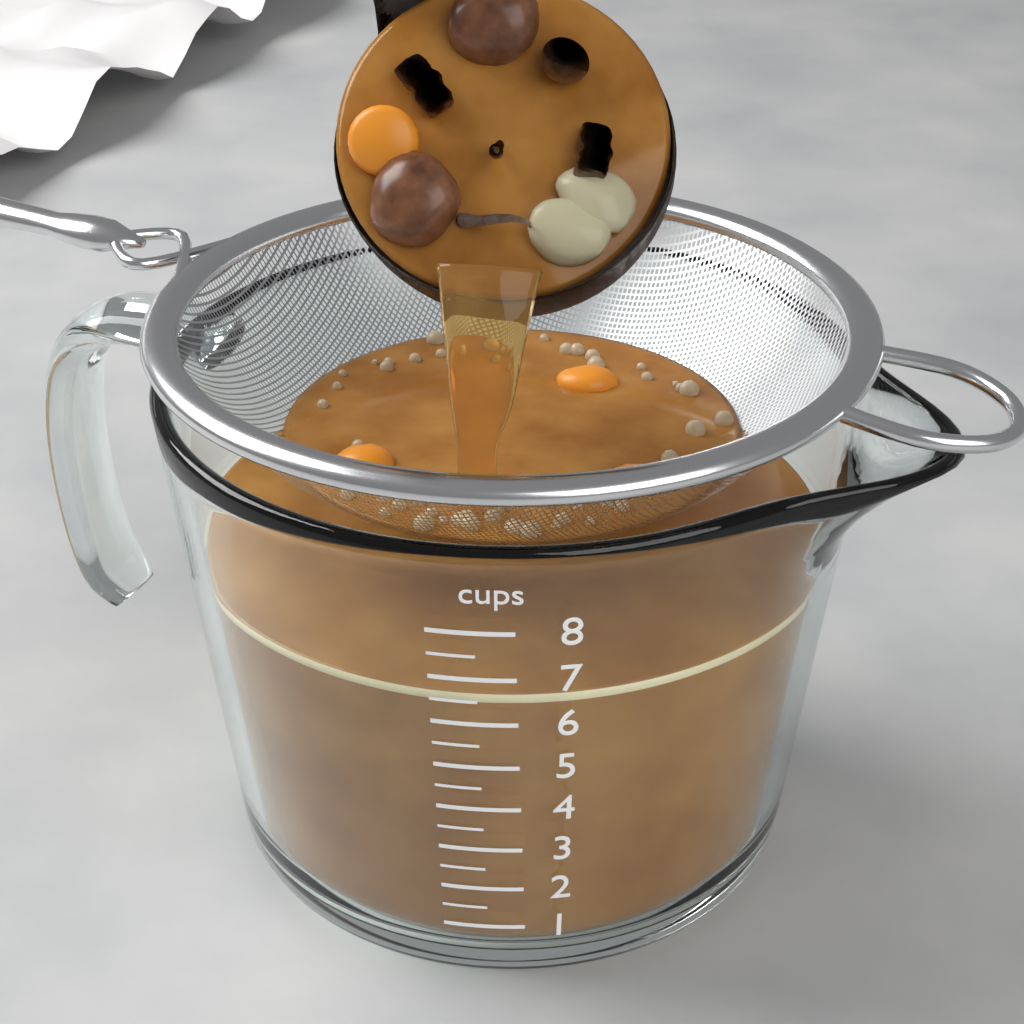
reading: 6.5 cups
